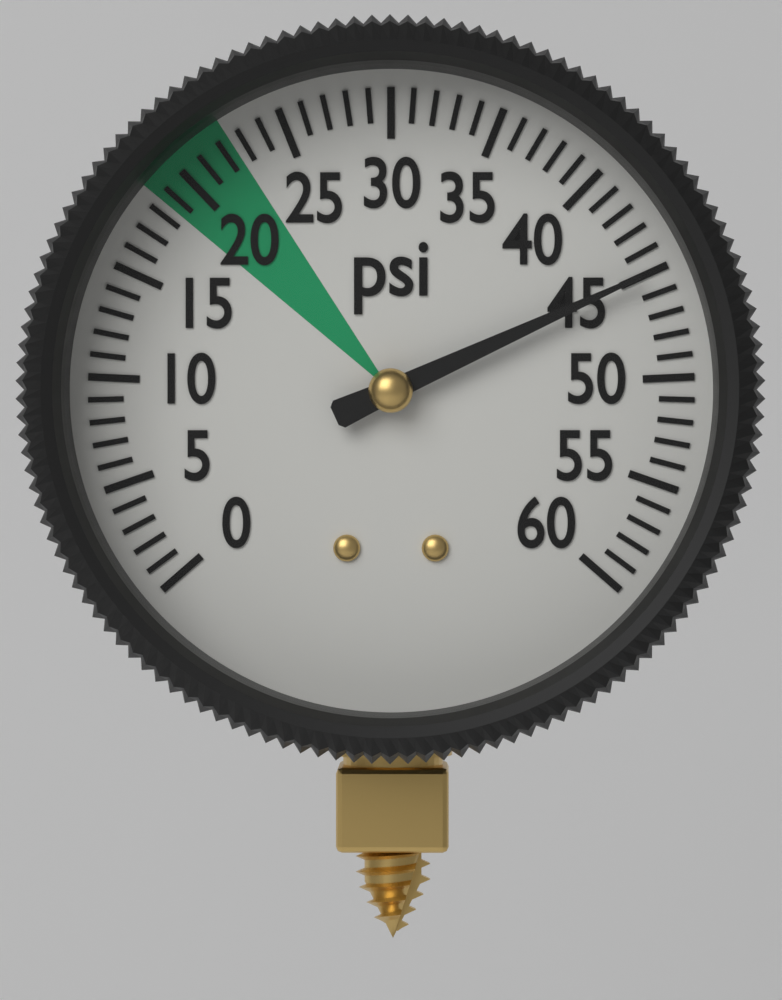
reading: 45 psi
